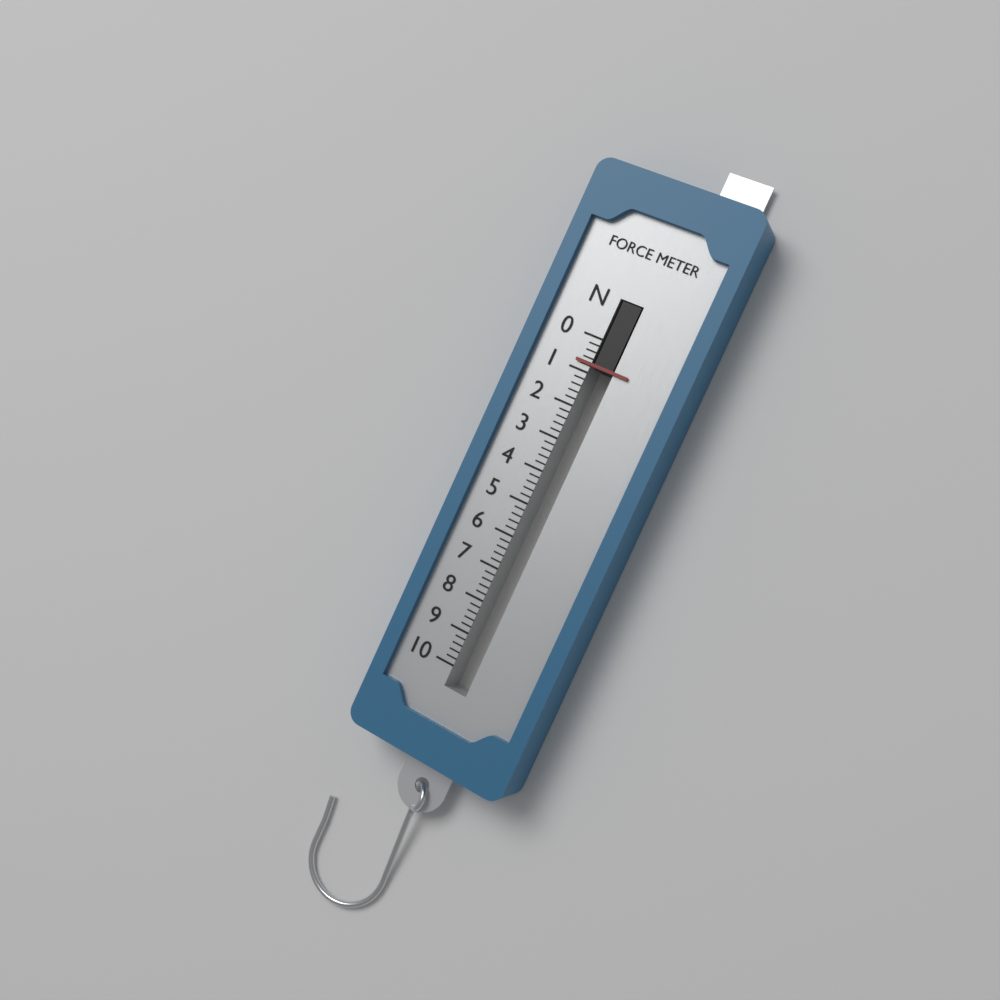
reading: 0.8 N
